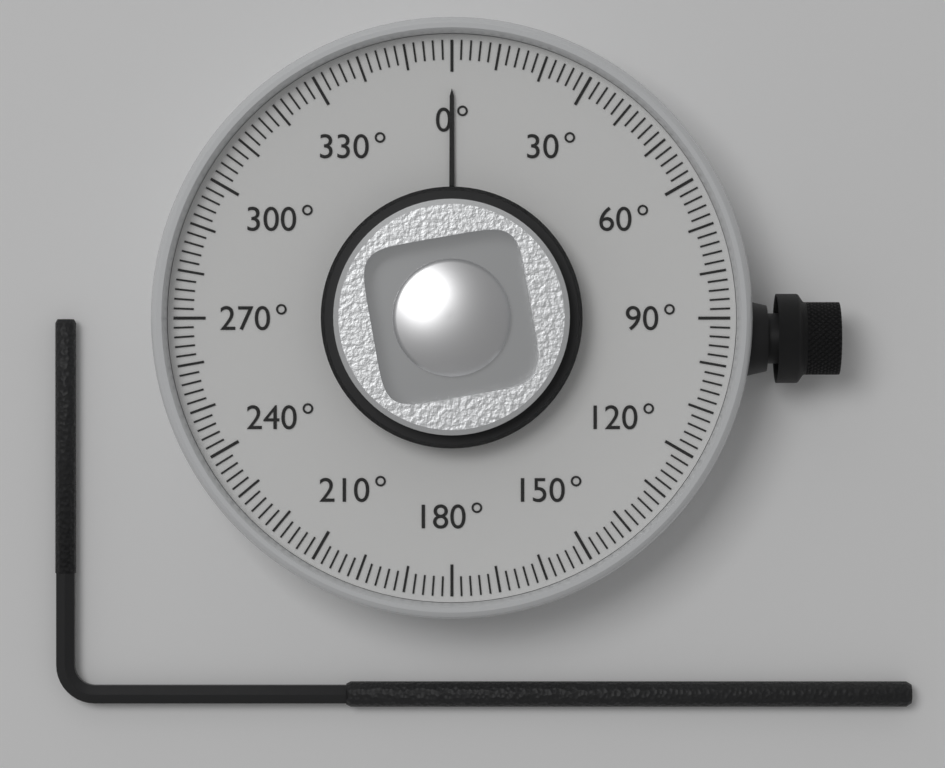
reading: 0 °
